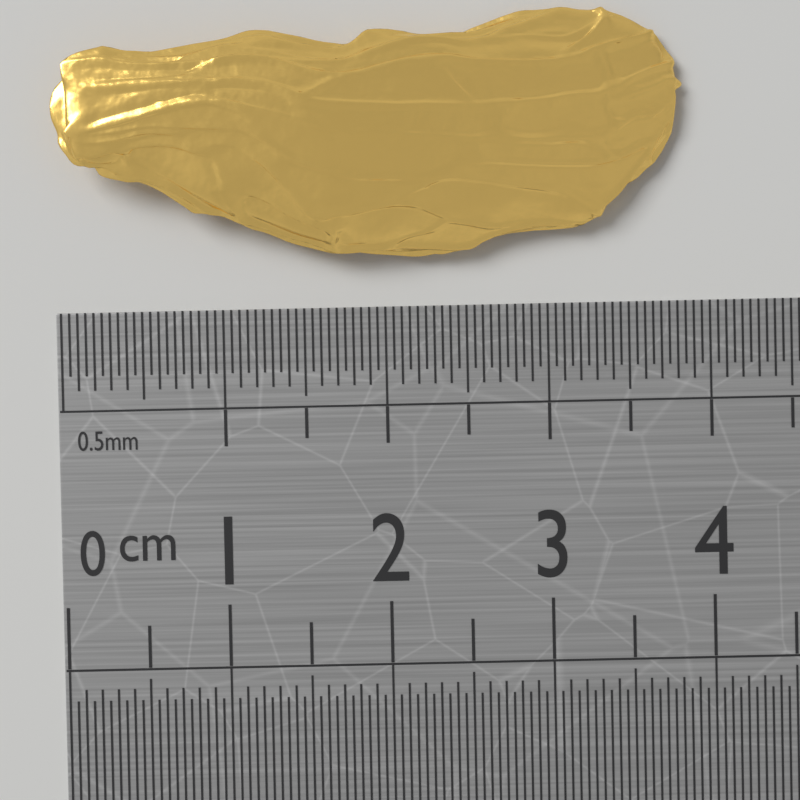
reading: 3.85 cm
